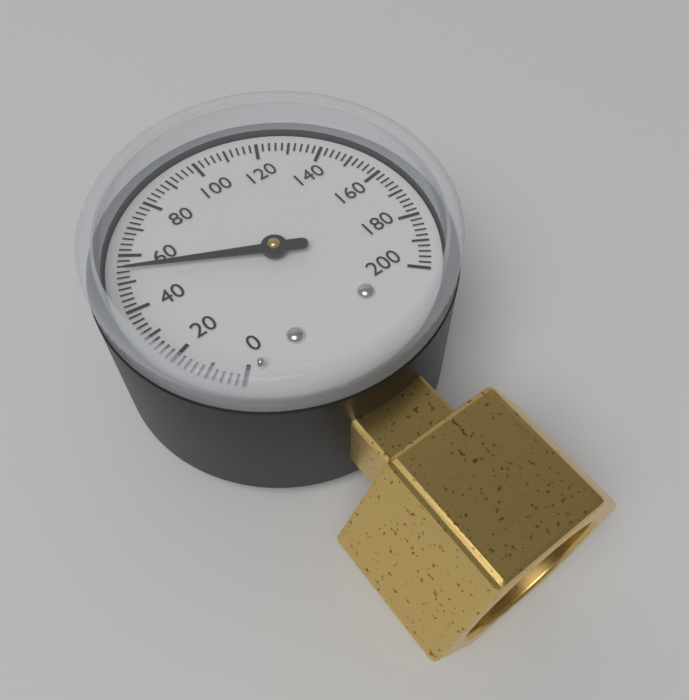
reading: 54 (no unit)
